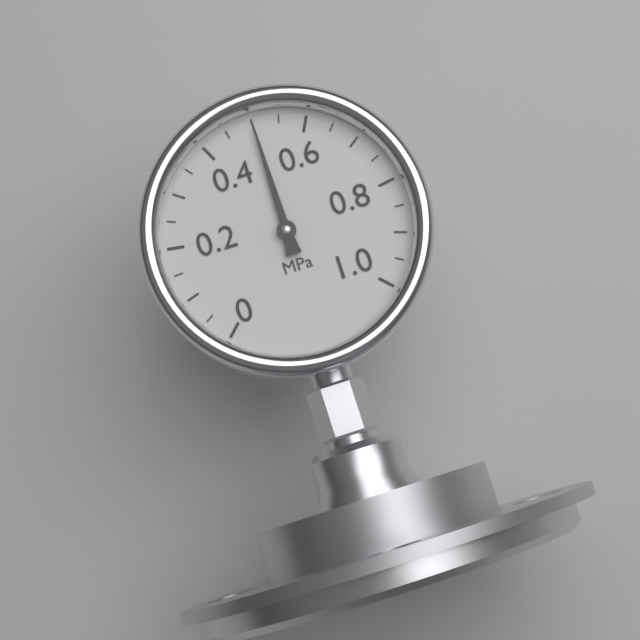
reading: 0.50 MPa
